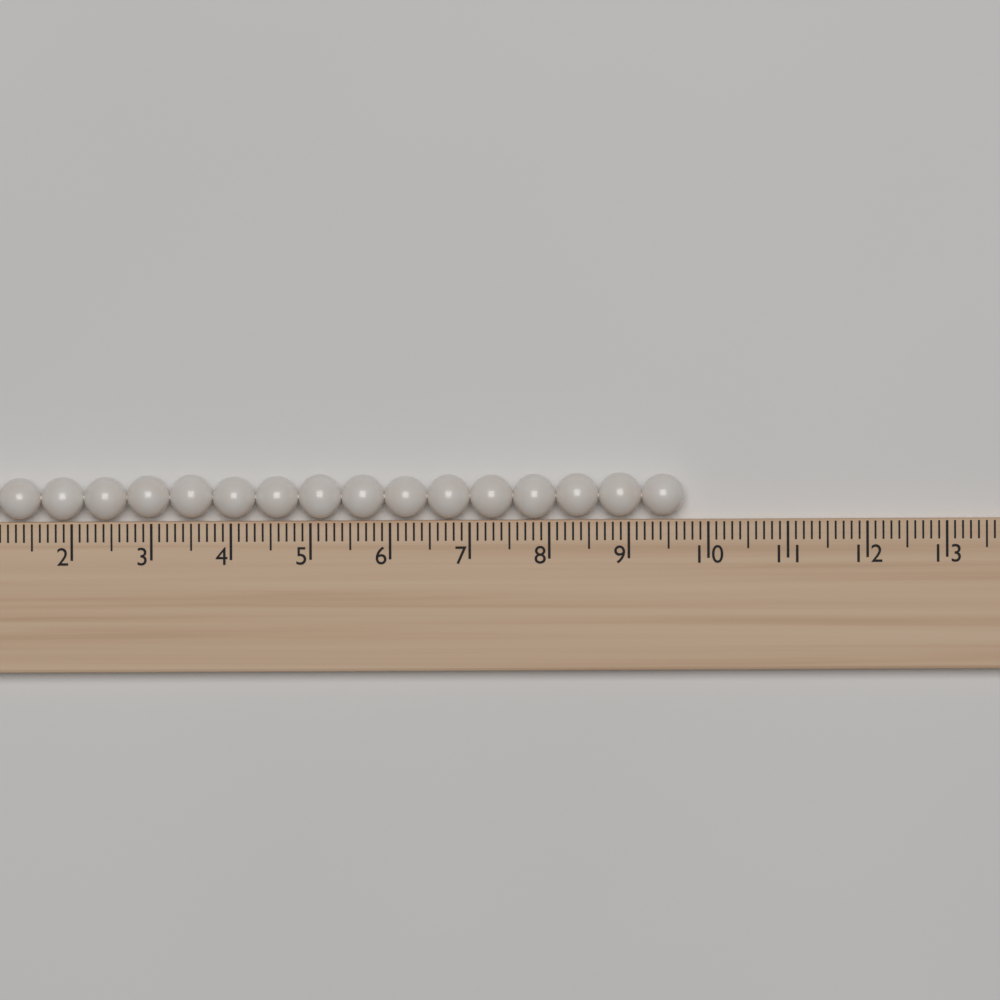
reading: 9.7 (no unit)
